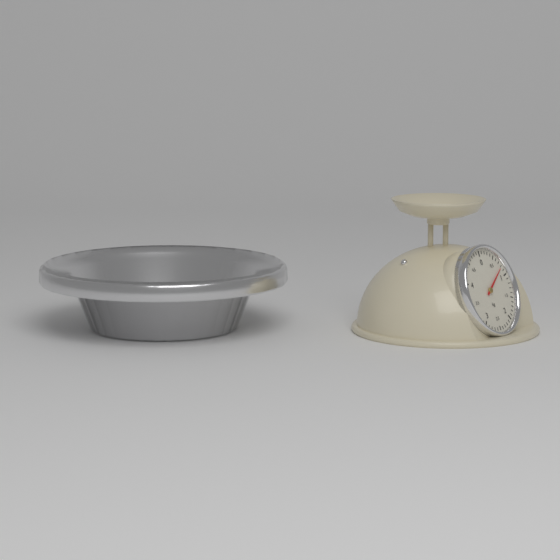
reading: 0.8 kg
